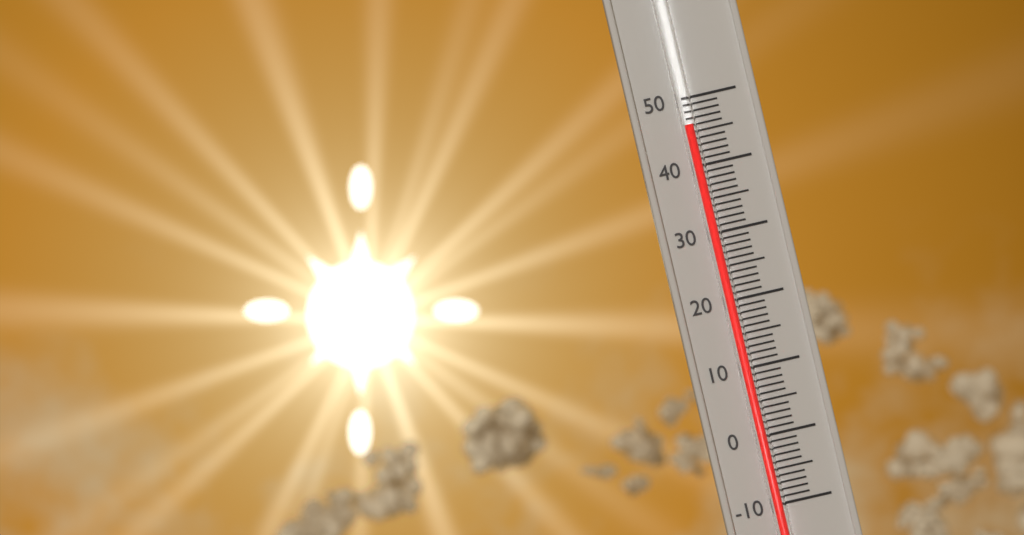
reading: 46 (no unit)
